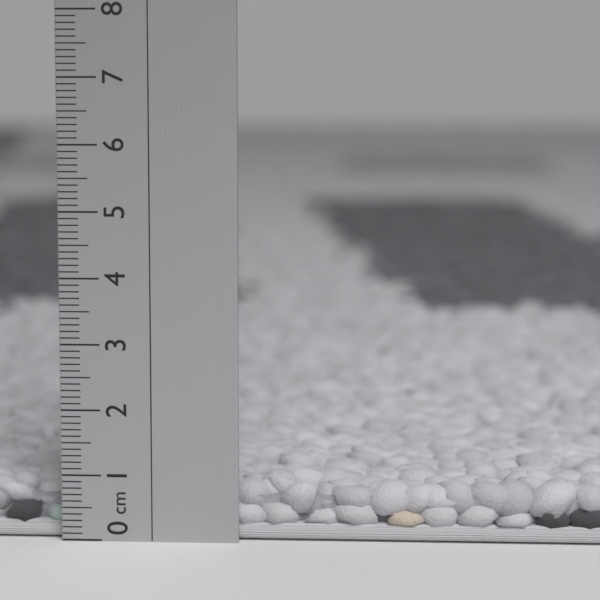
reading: 0.9 cm
